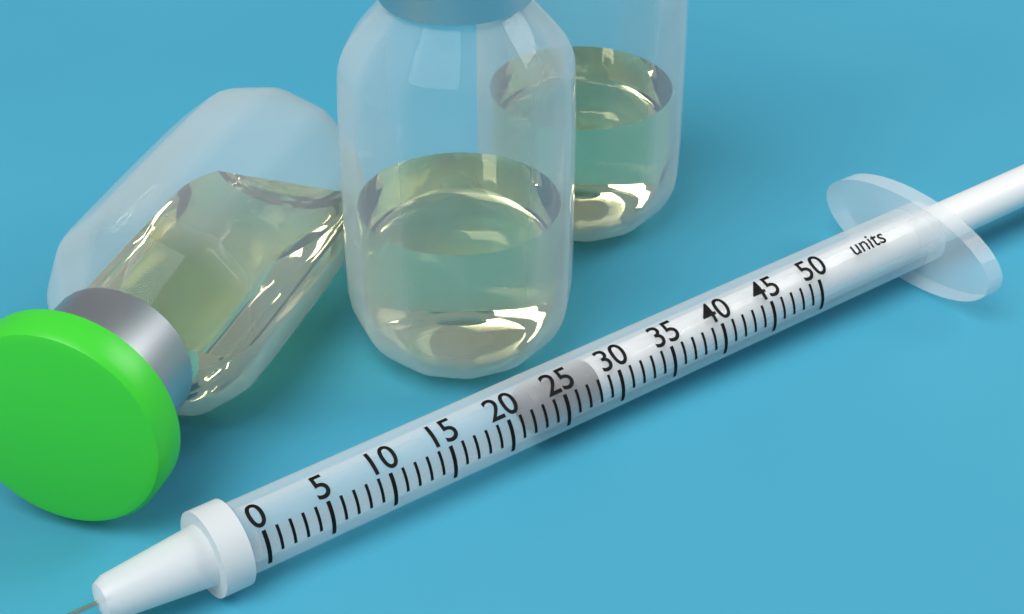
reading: 23 units
